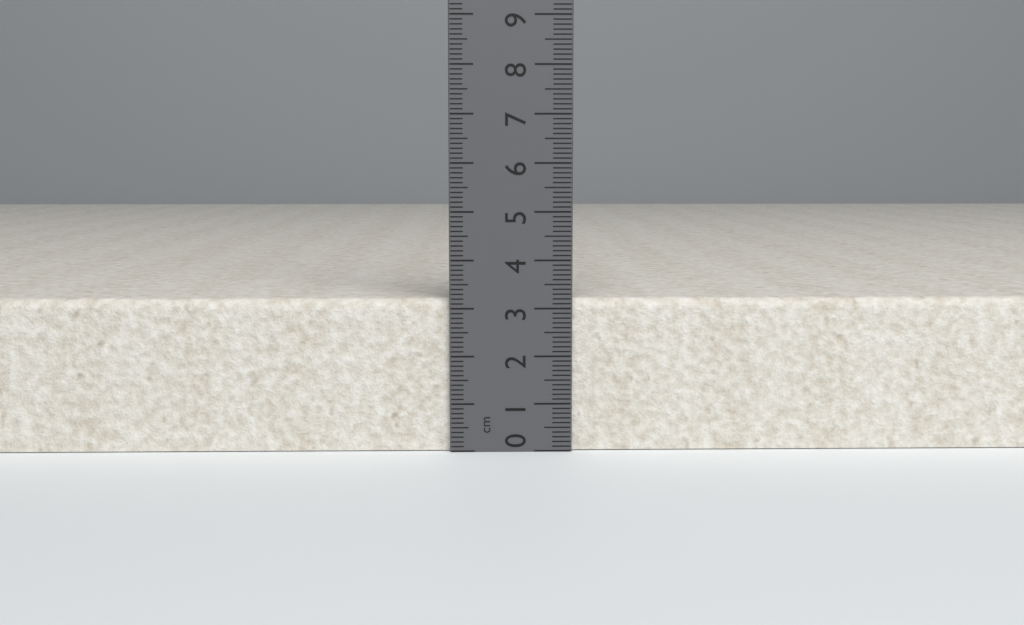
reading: 3.2 cm
